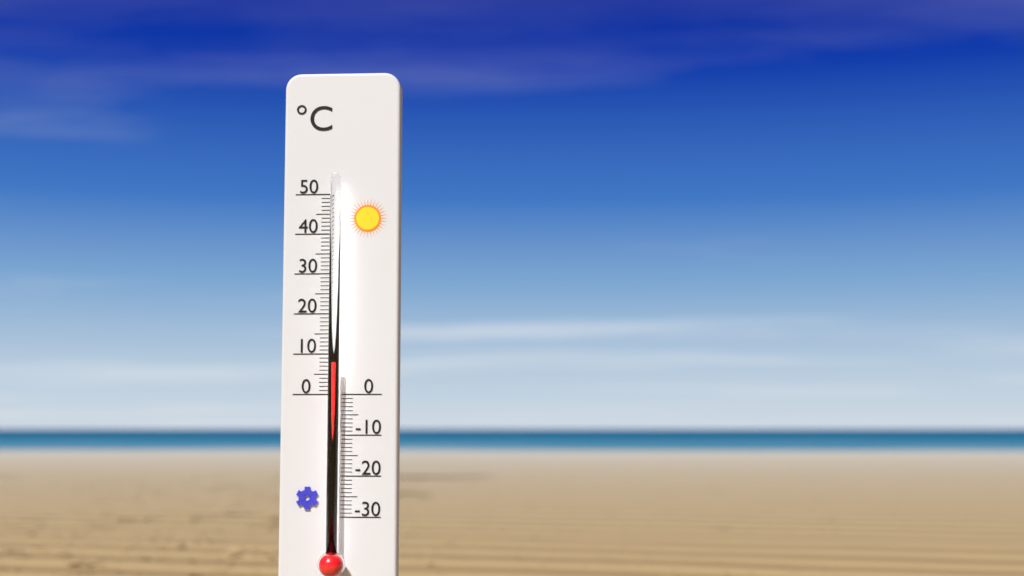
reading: 8 °C
